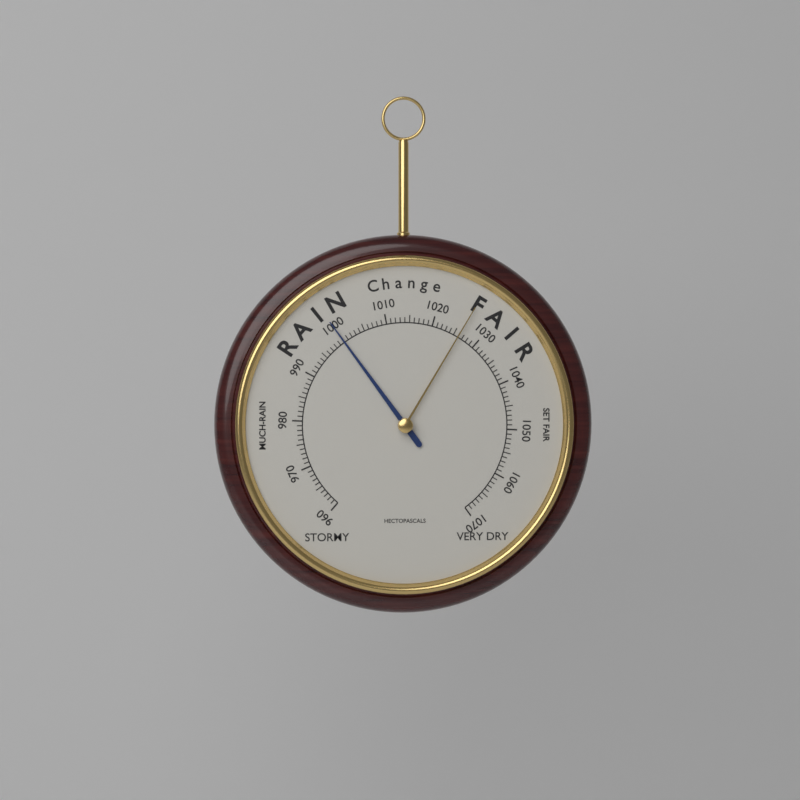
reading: 1000 hPa
